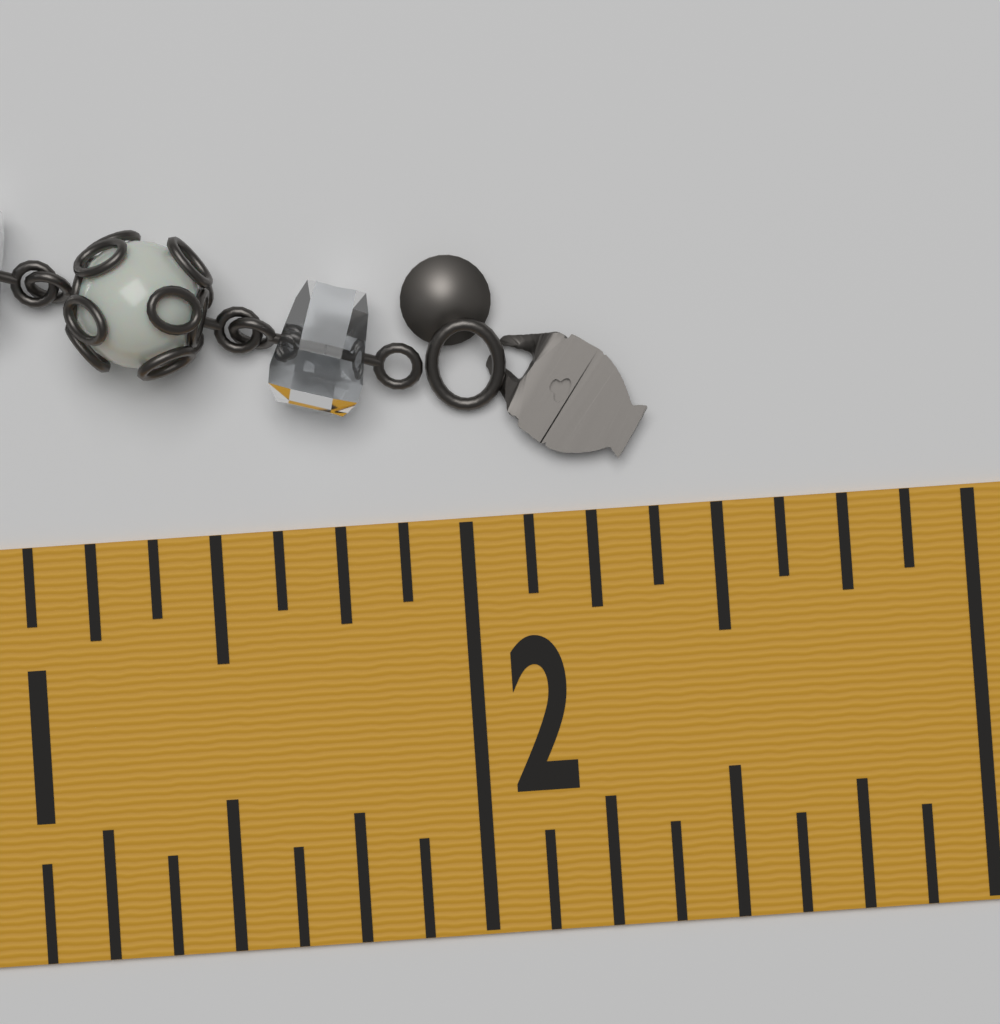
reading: 2.375 in
